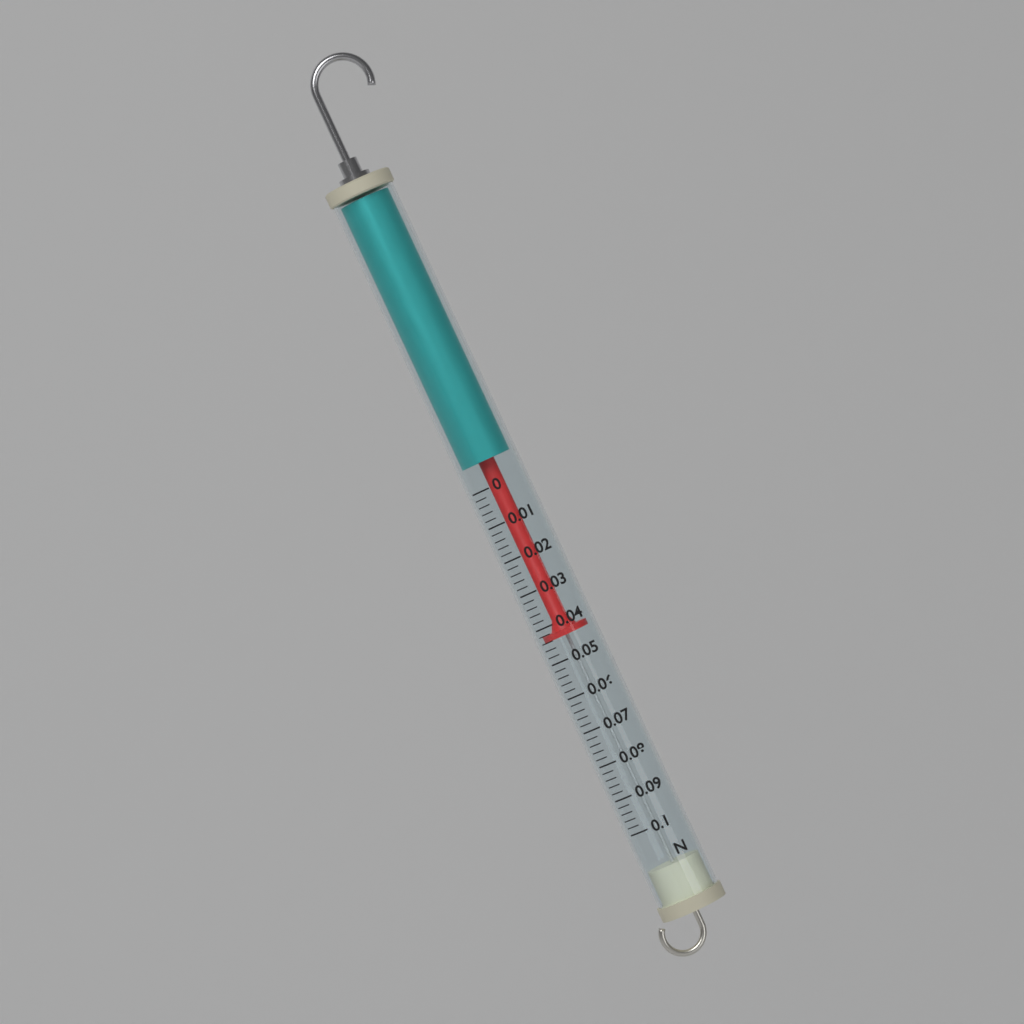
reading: 0.044 N
